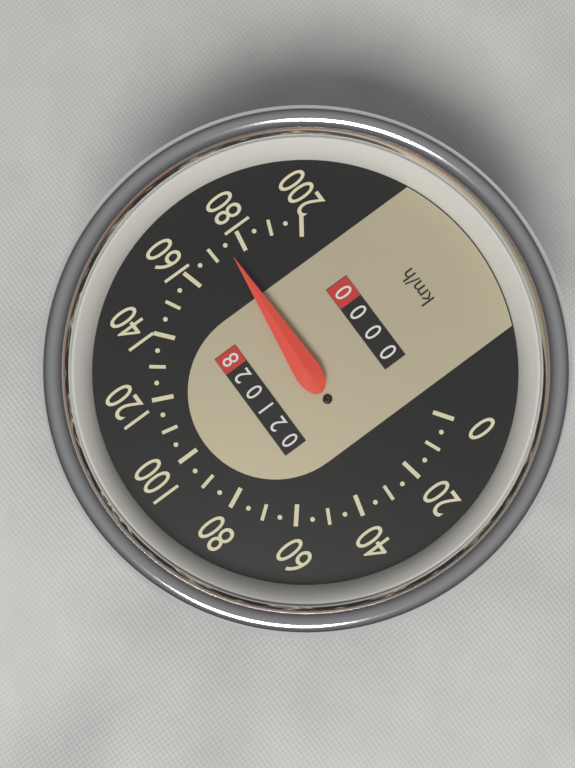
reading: 175 km/h
